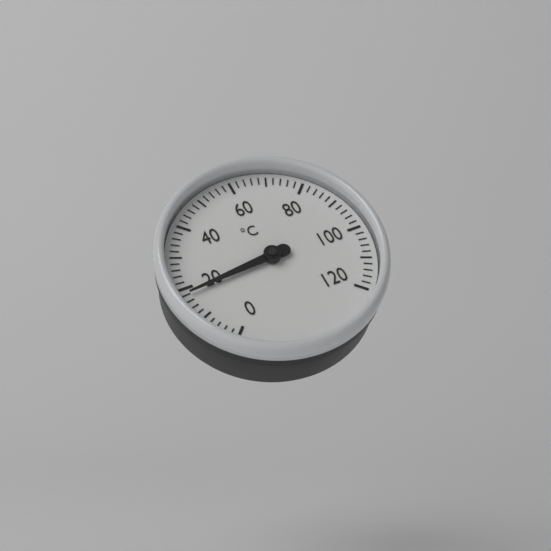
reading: 18 °C
